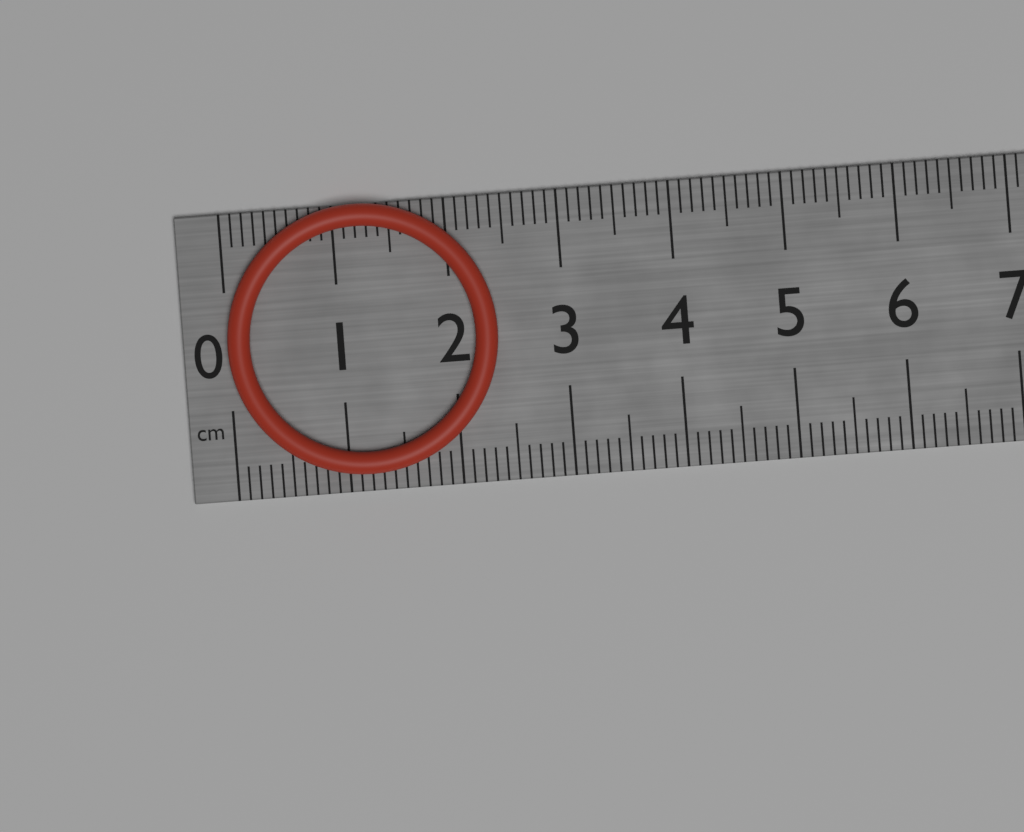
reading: 2.4 cm
